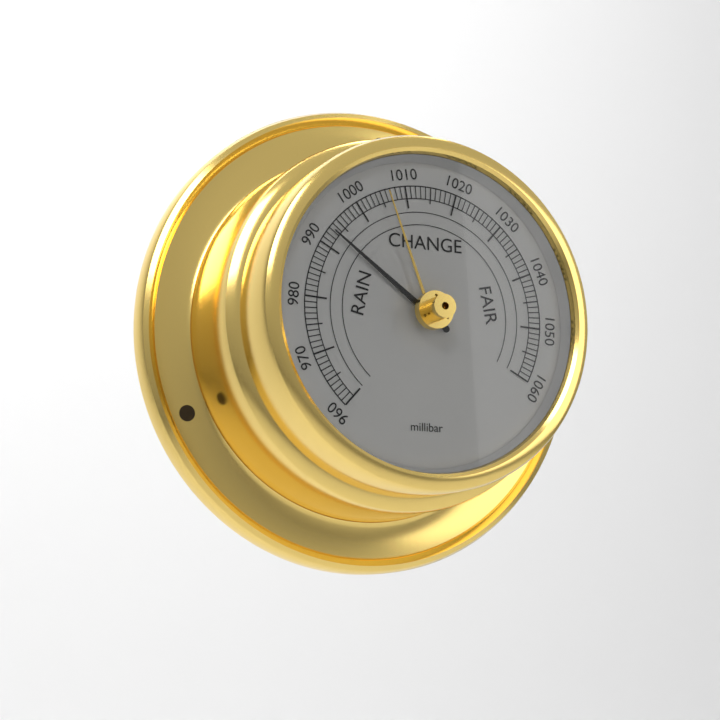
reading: 993 millibar
